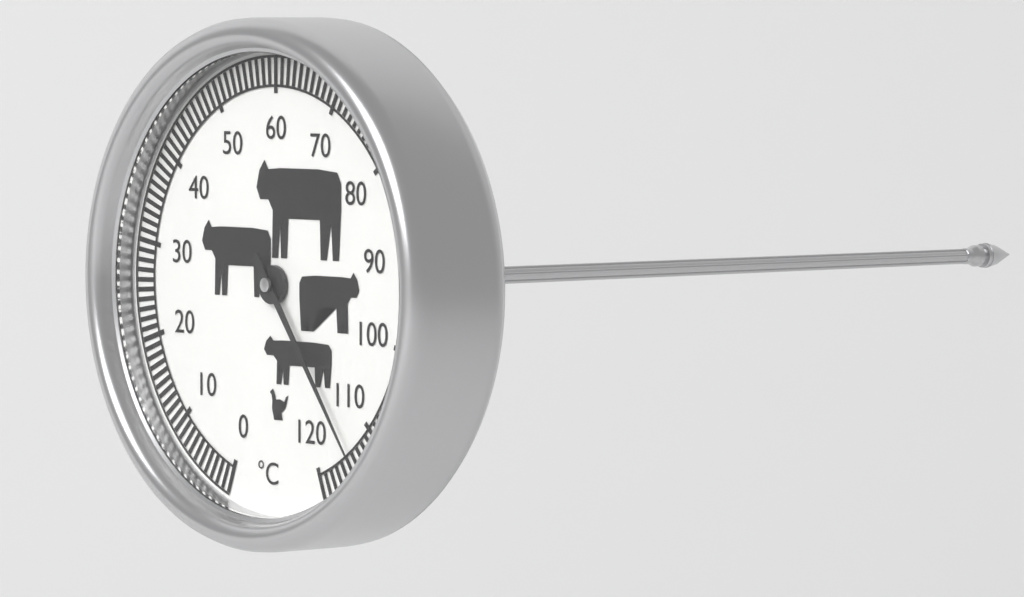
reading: 114 °C
